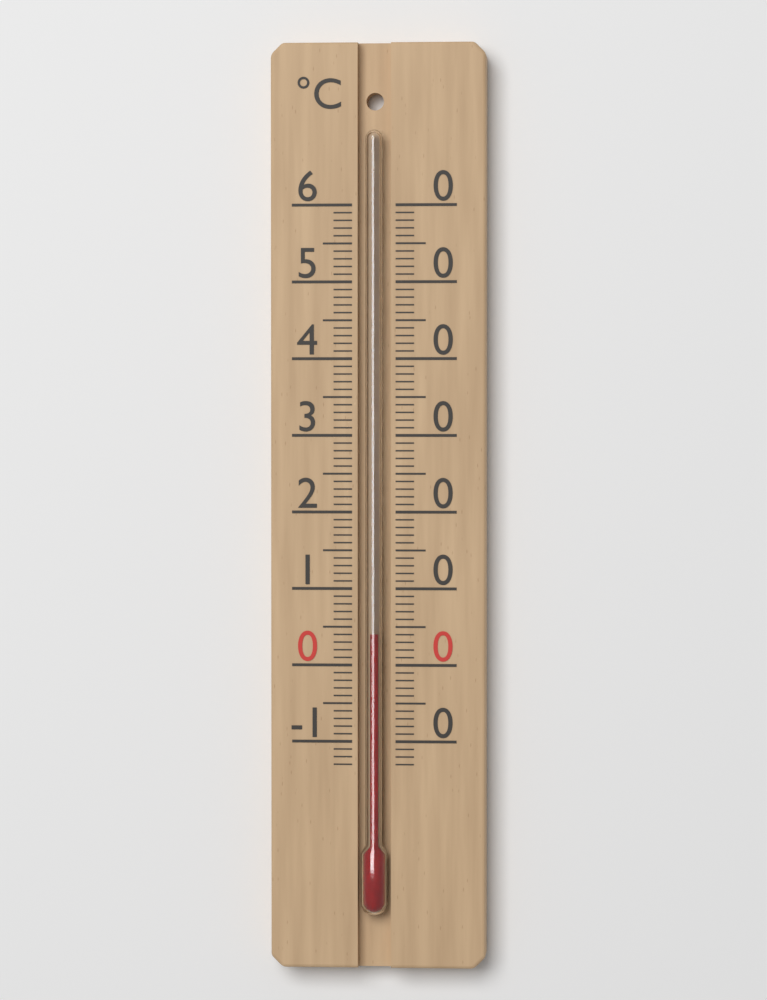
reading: 4 °C
